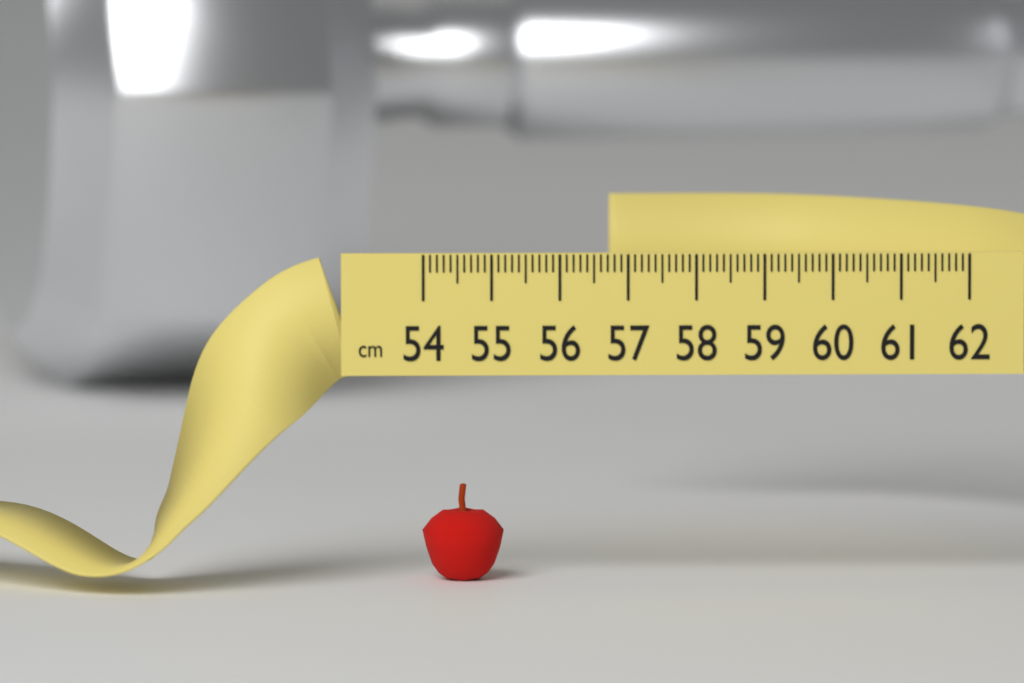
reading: 55.2 cm
